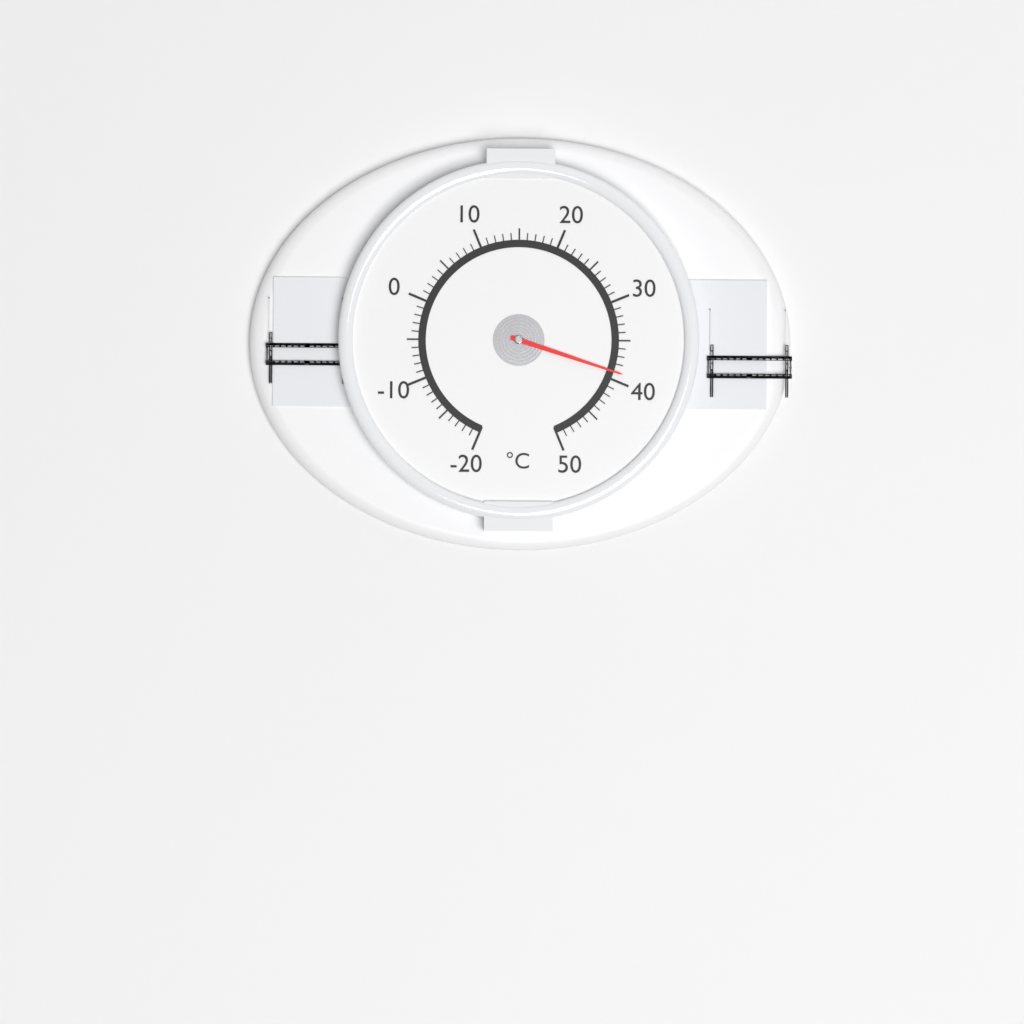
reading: 39 °C
